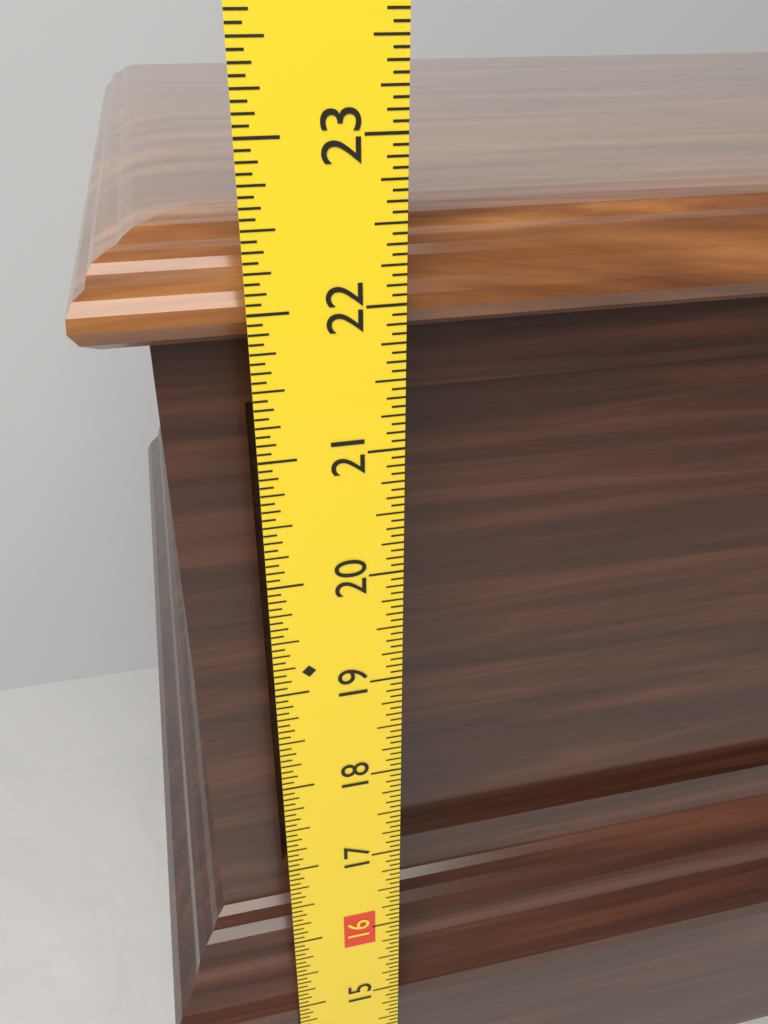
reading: 22.4375 in
